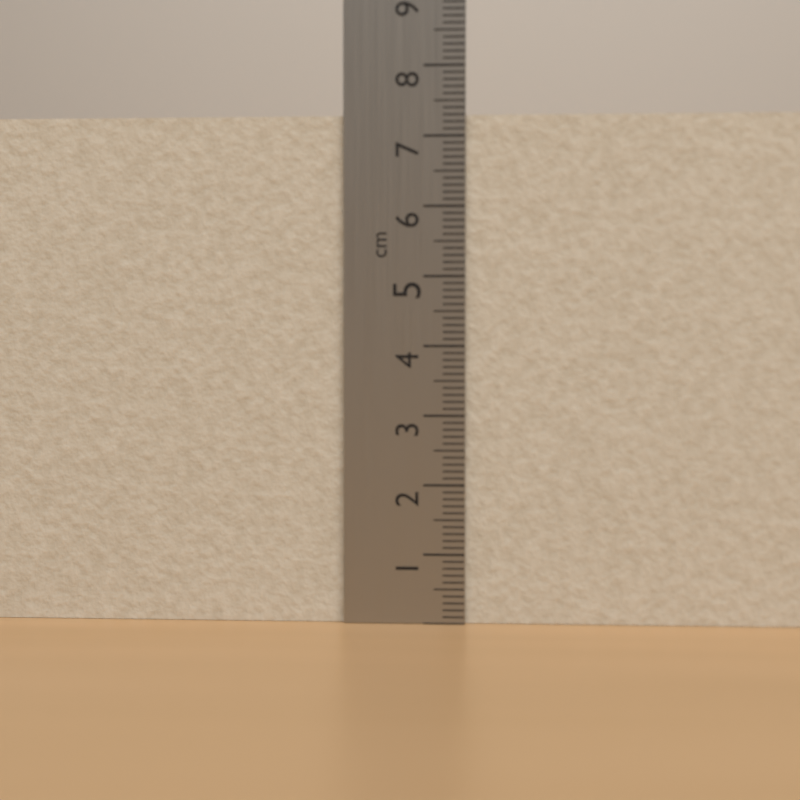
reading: 7.3 cm
